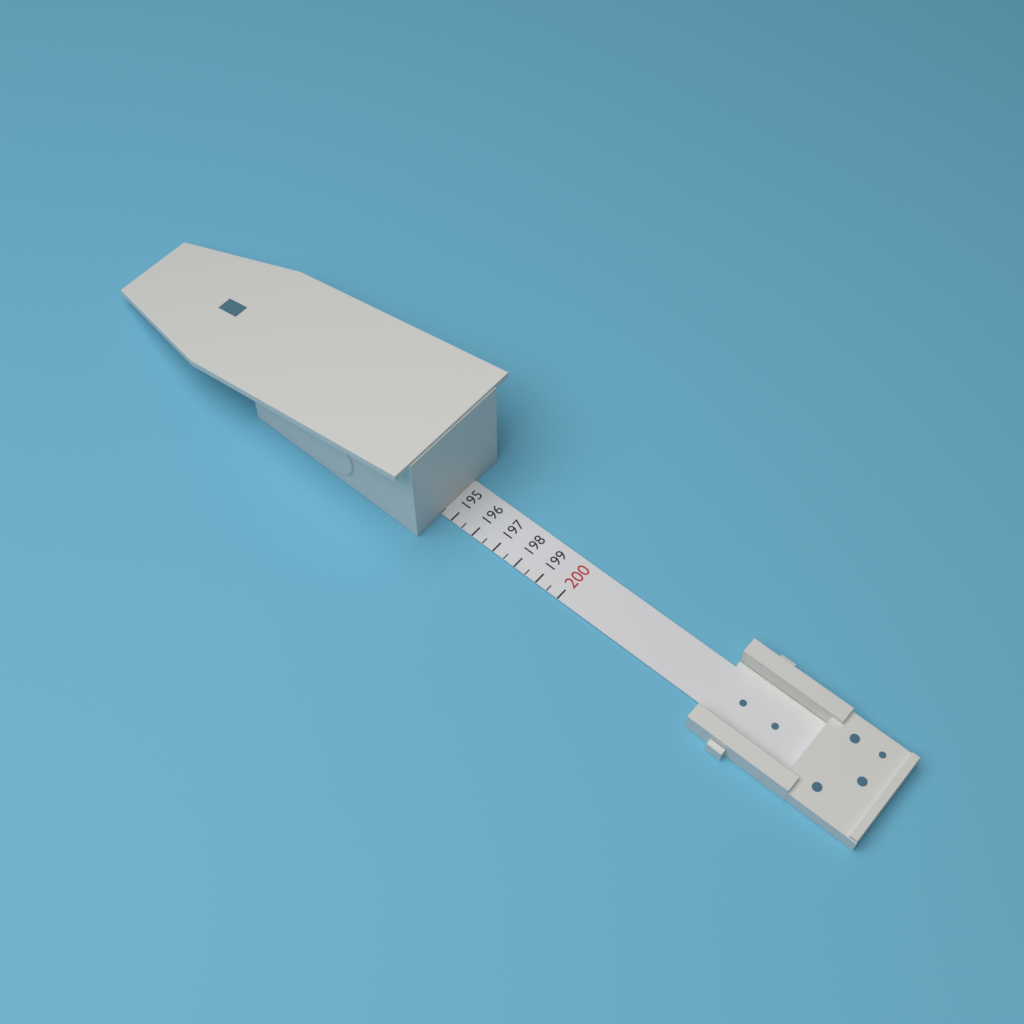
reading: 194.5 (no unit)
